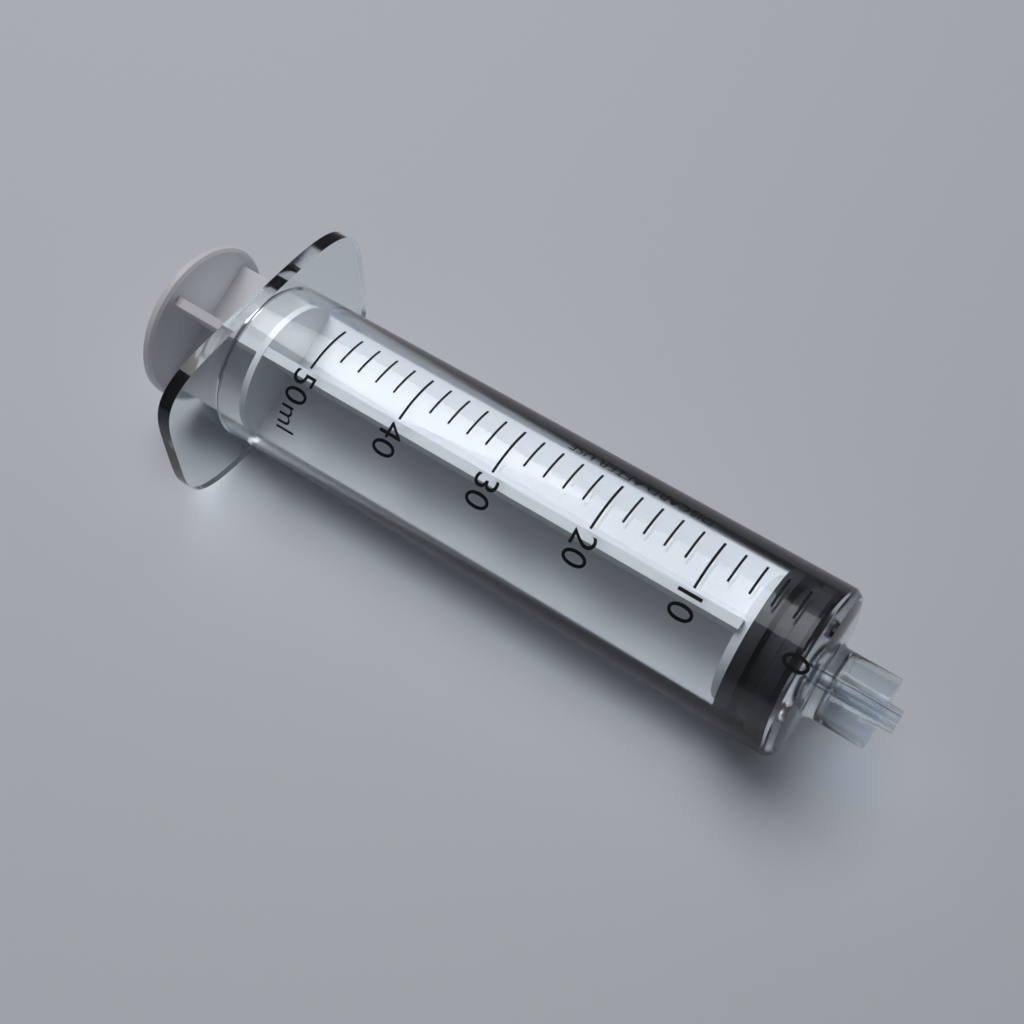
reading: 0 ml
